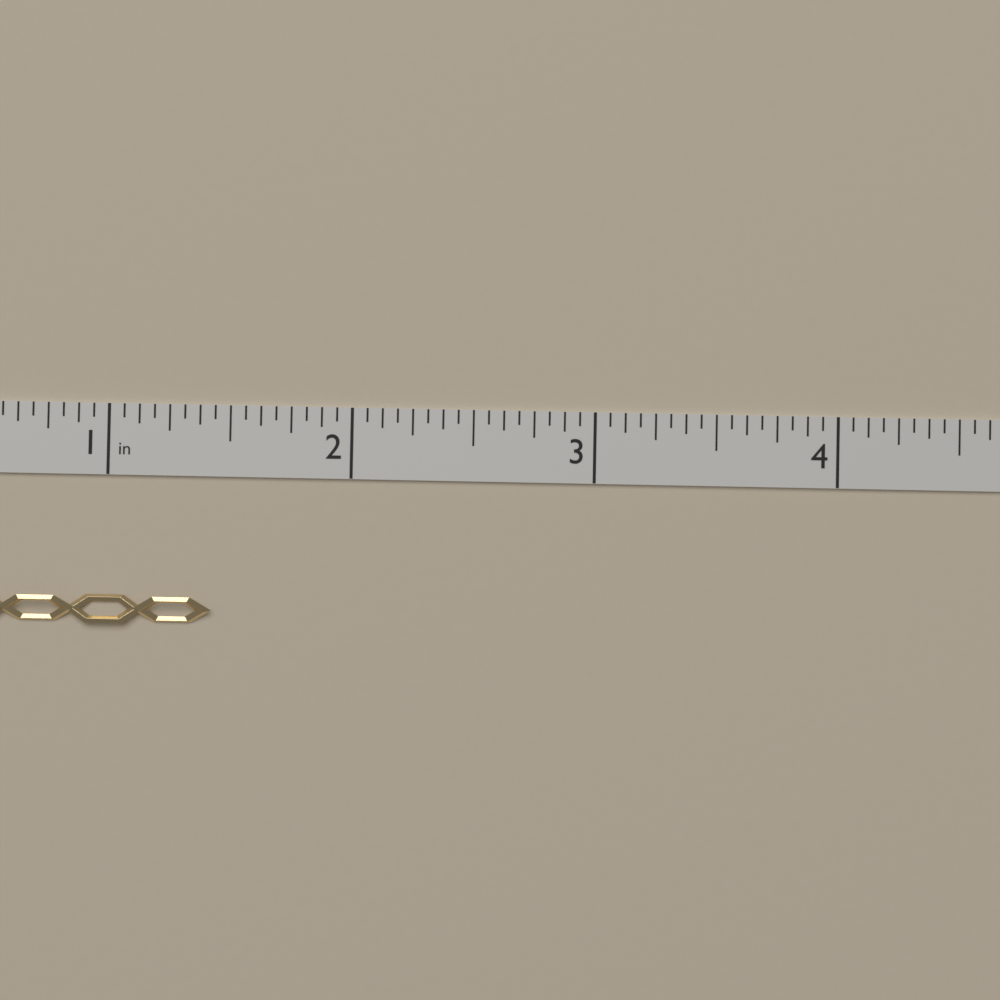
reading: 1.4375 in
